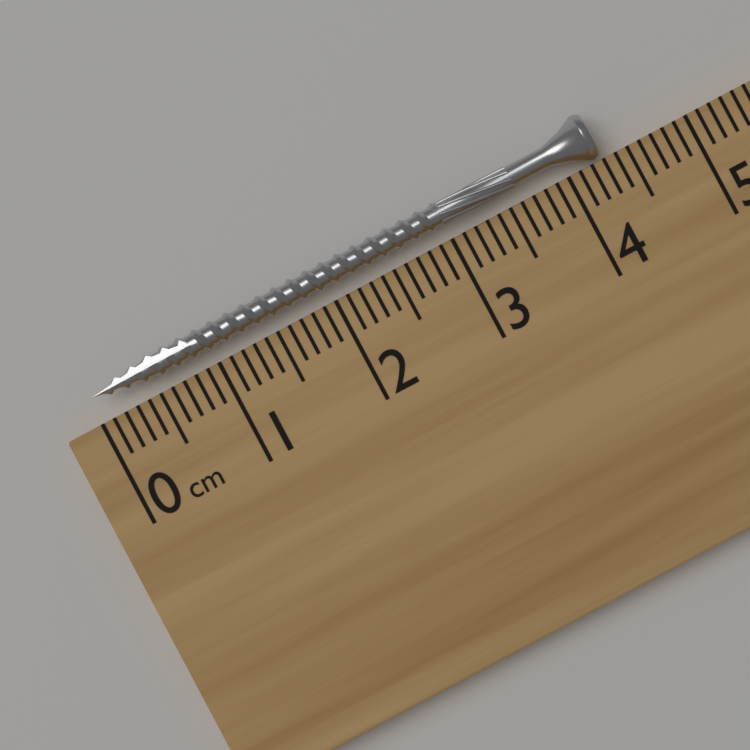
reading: 4.3 cm
